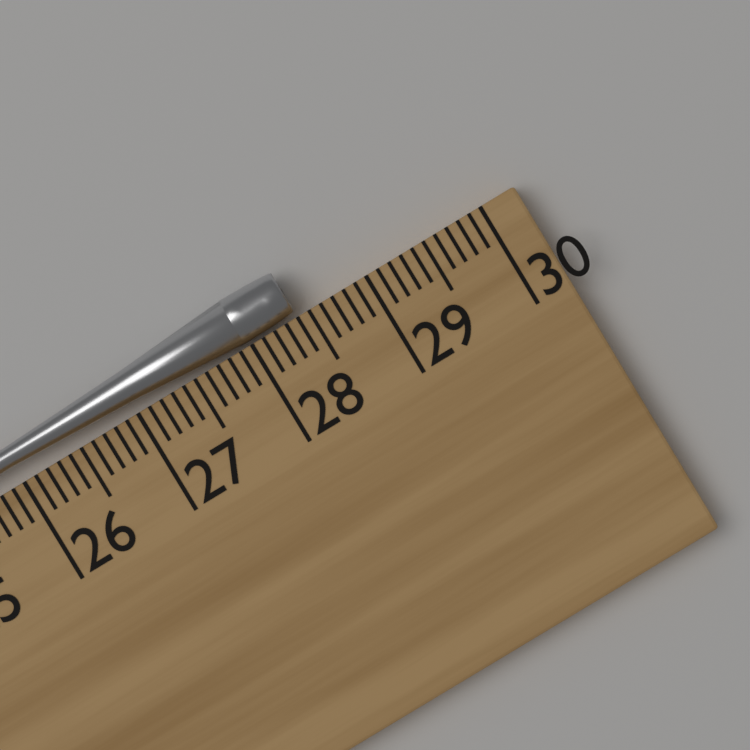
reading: 28.4 cm
